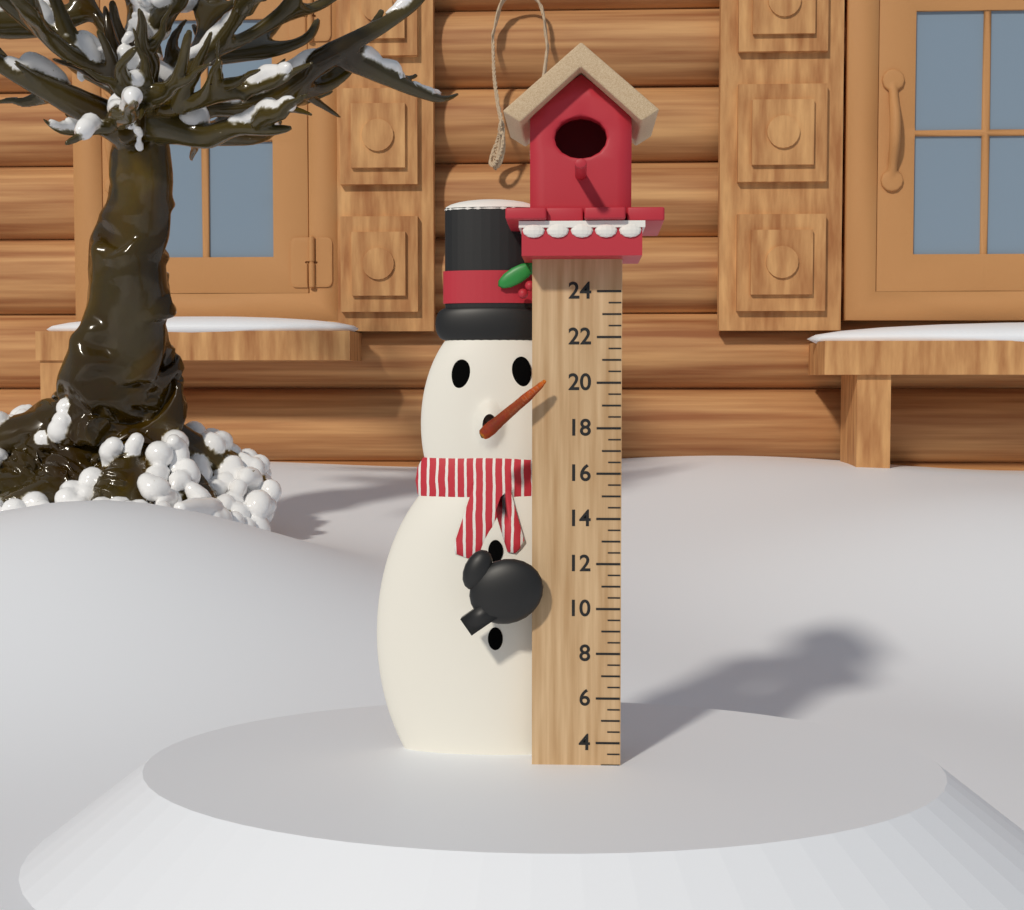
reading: 3.0 (no unit)
